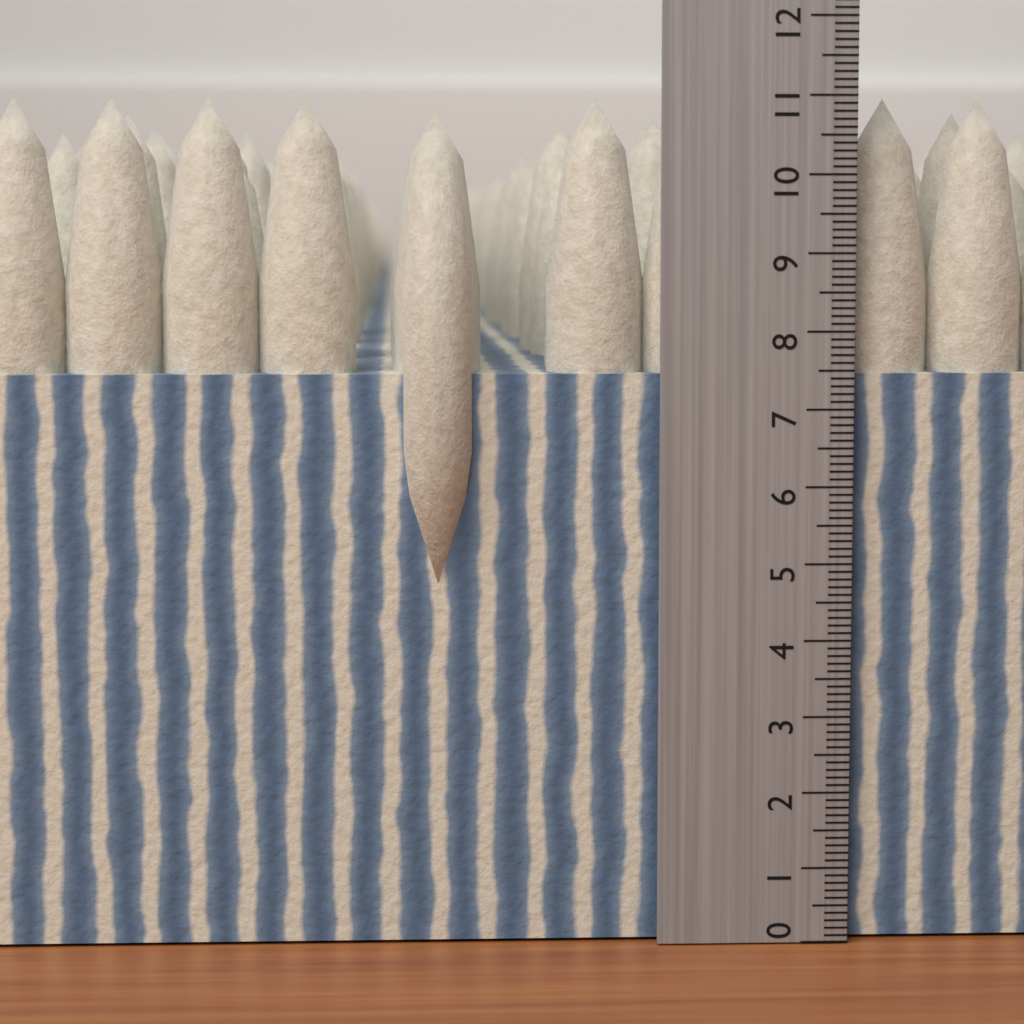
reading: 11.0 (no unit)
